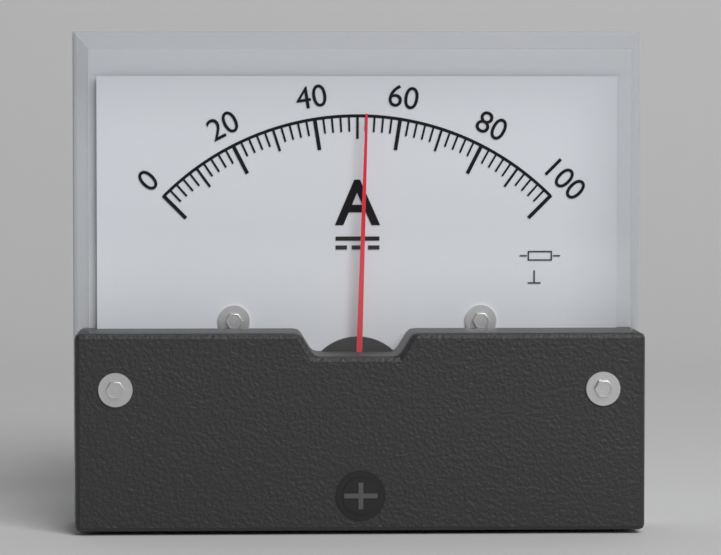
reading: 52 A
